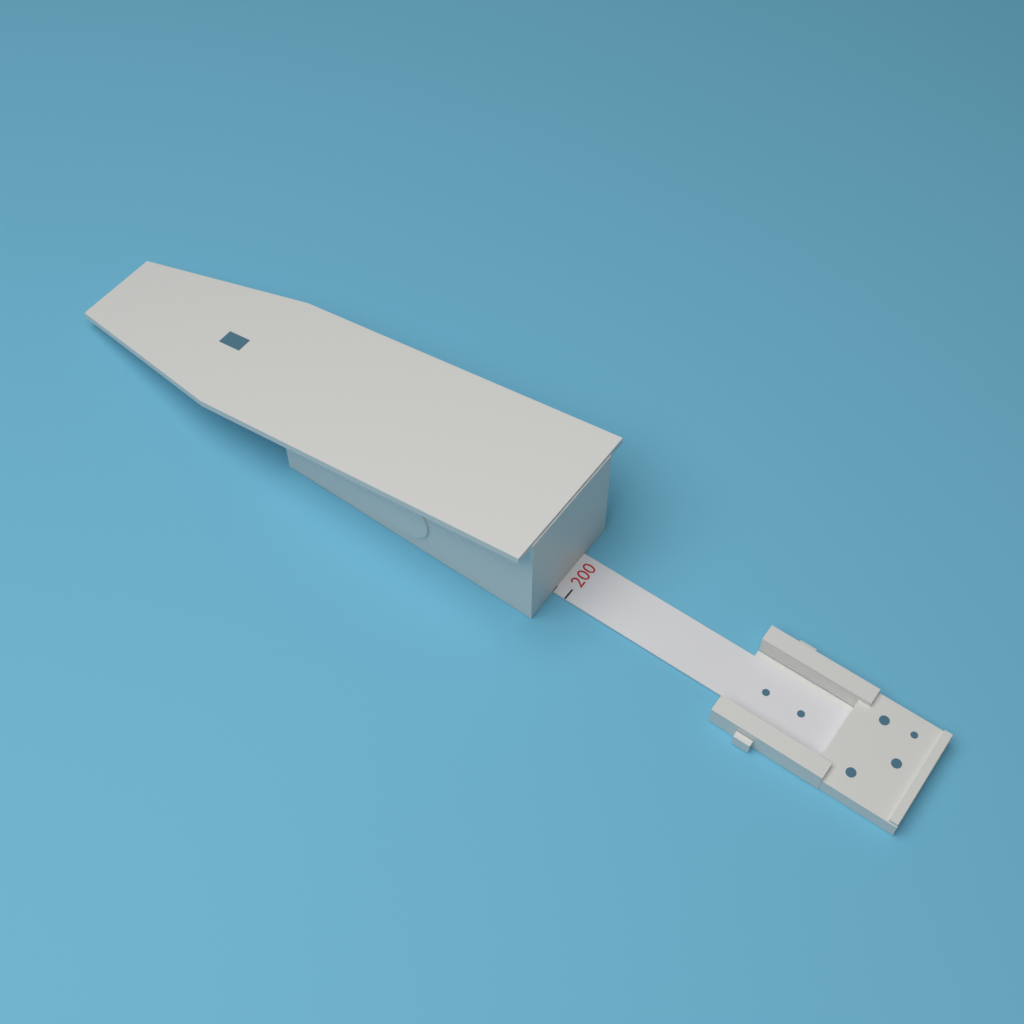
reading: 199.5 (no unit)
